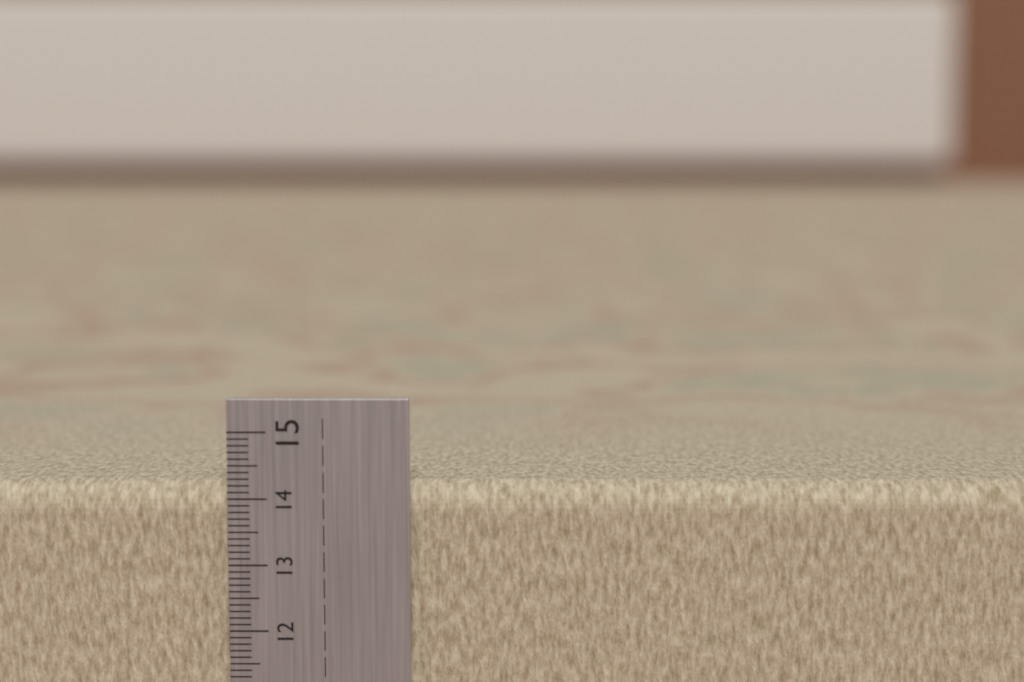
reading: 14.2 cm
